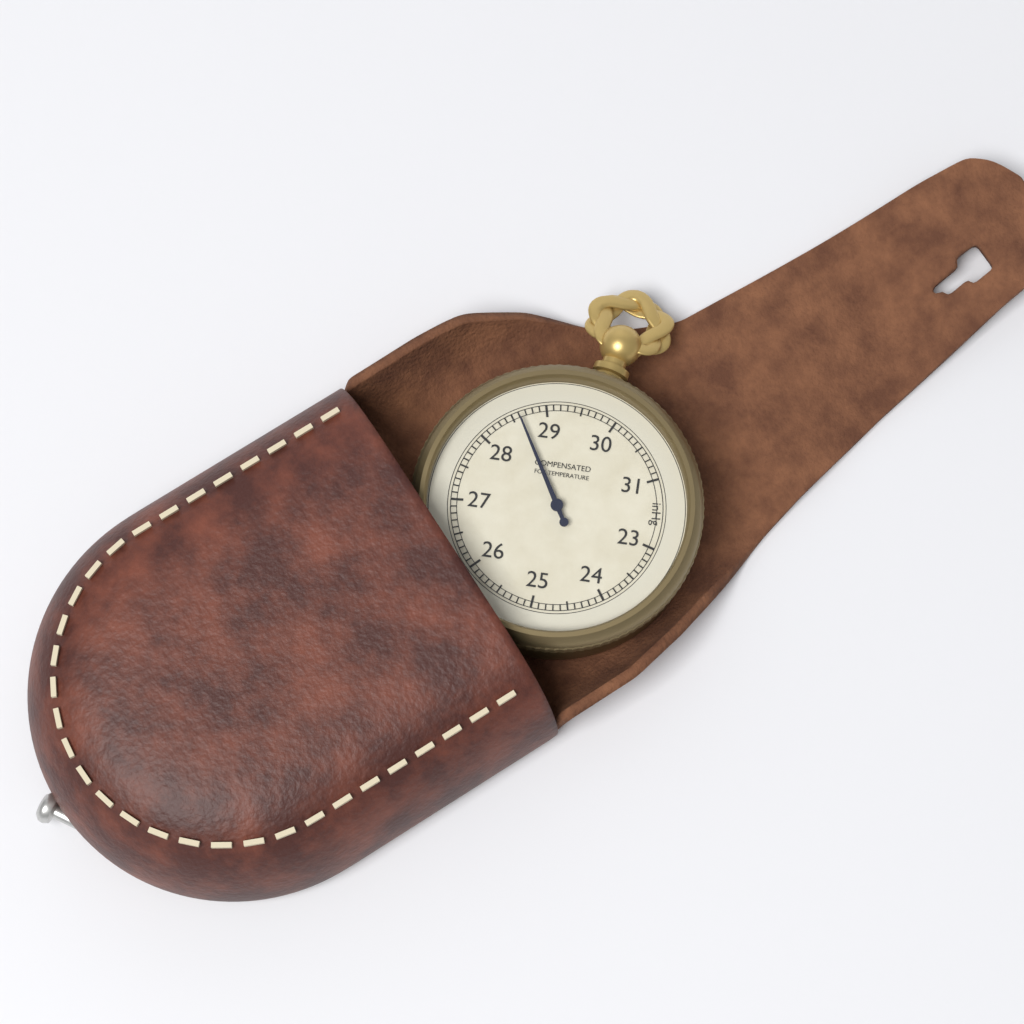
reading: 28.6 inHg
